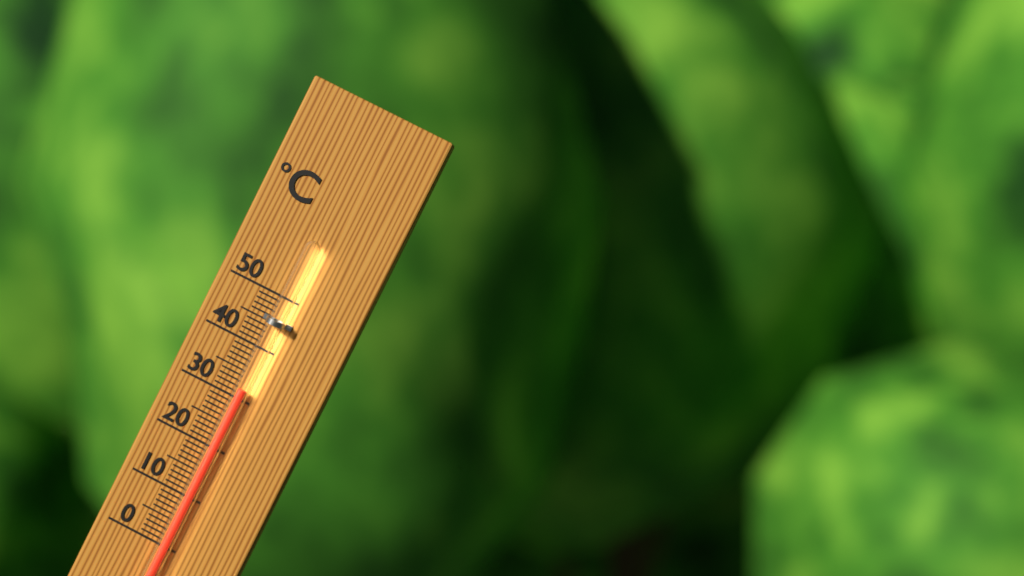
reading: 32 °C
